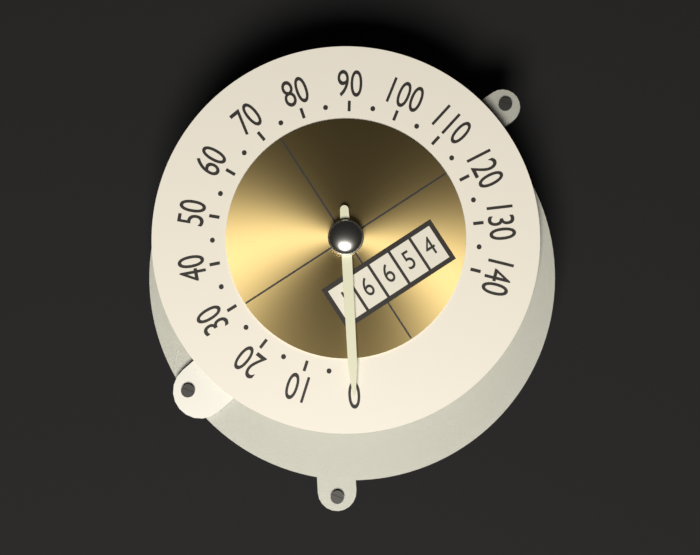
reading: 0 (no unit)
